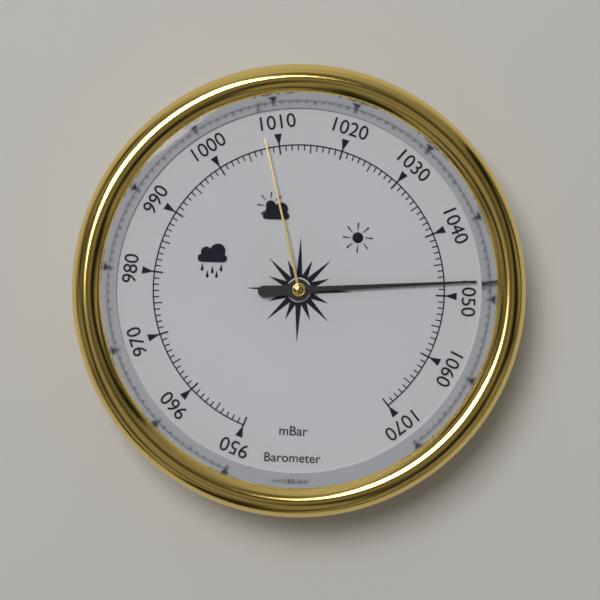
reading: 1048 mbar
